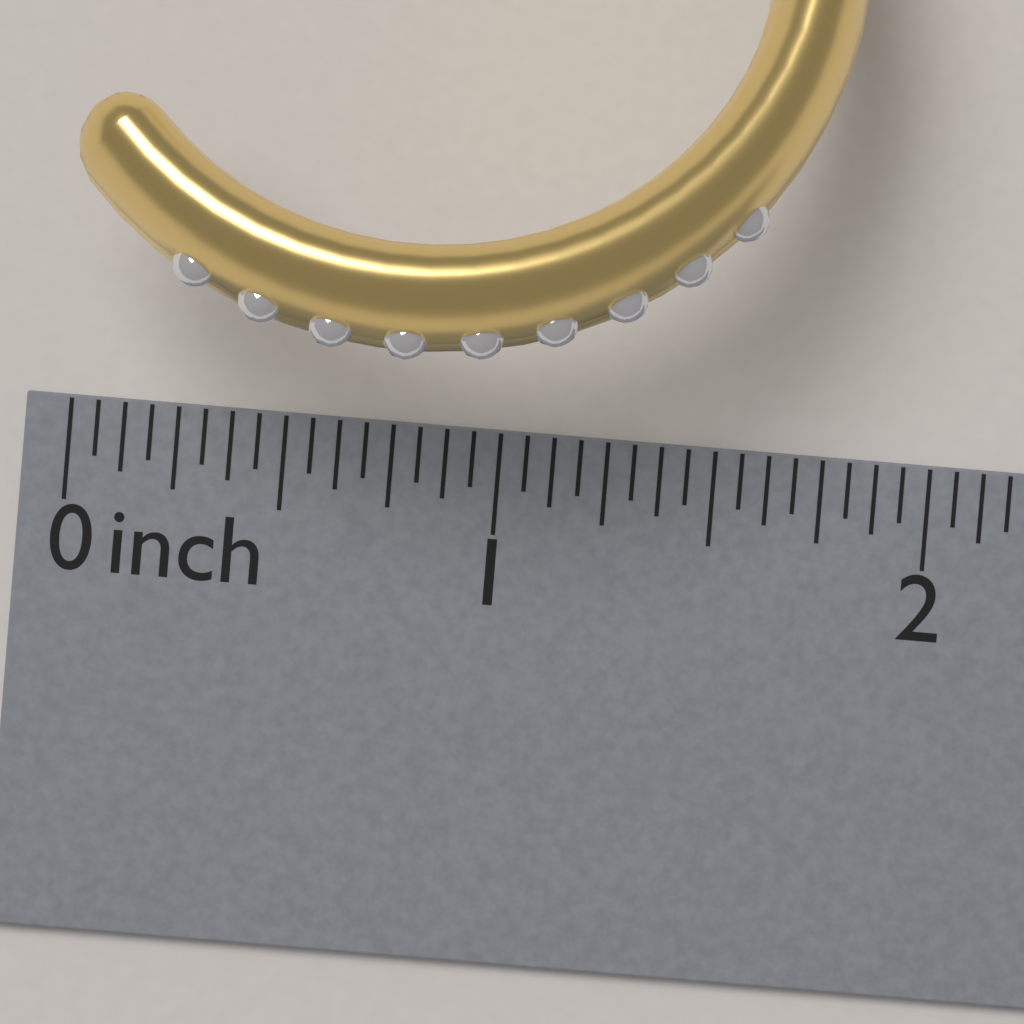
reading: 1.7500 inch
